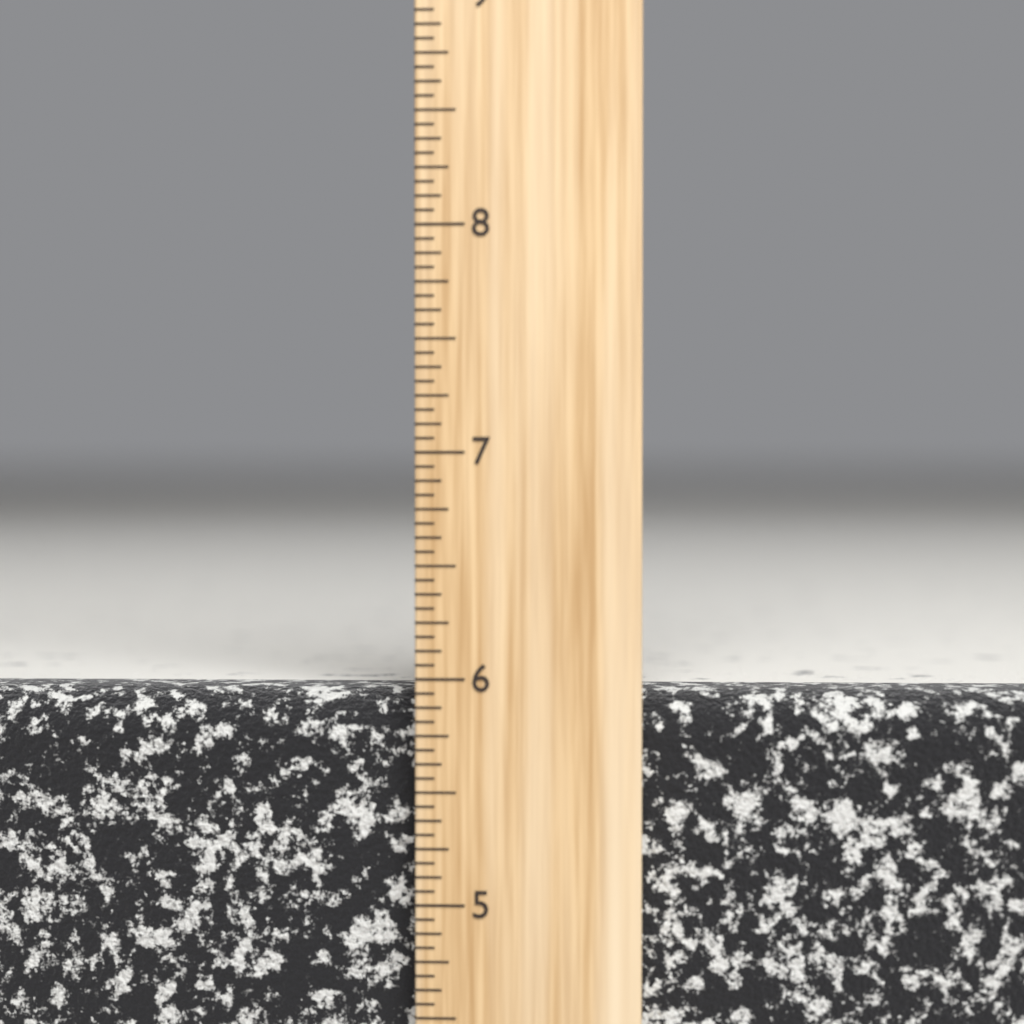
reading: 5.9375 inch
